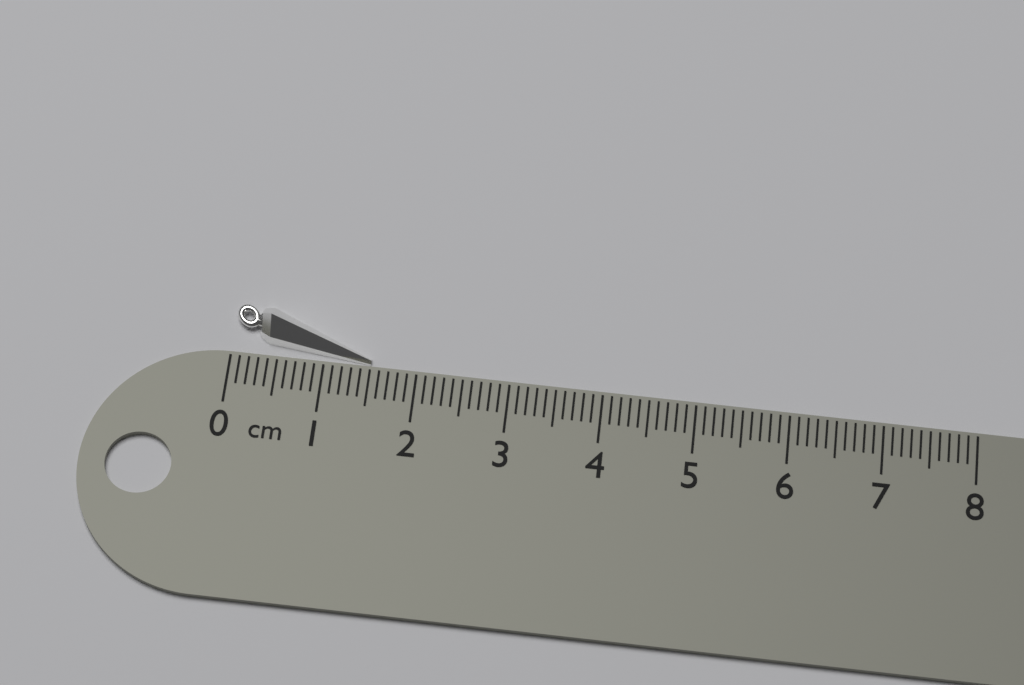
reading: 1.5 cm
